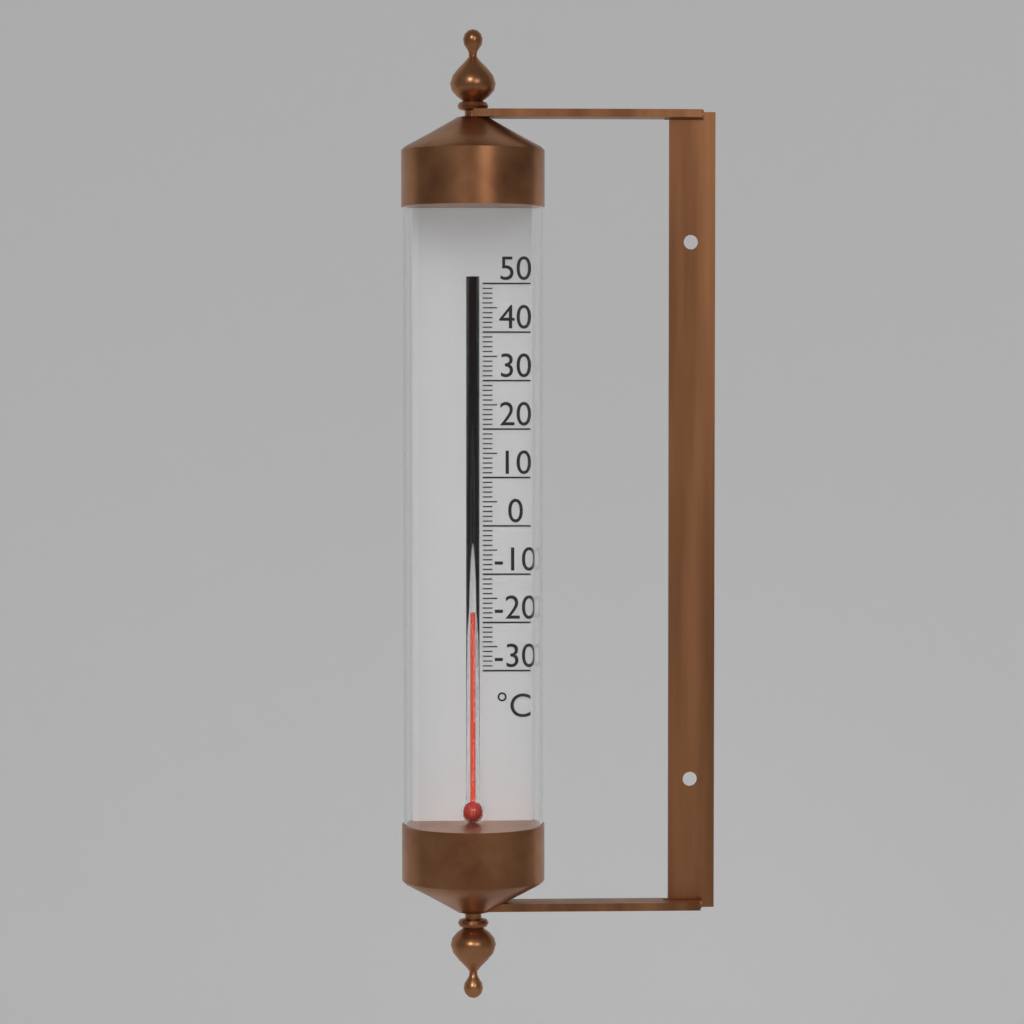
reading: -18 °C
